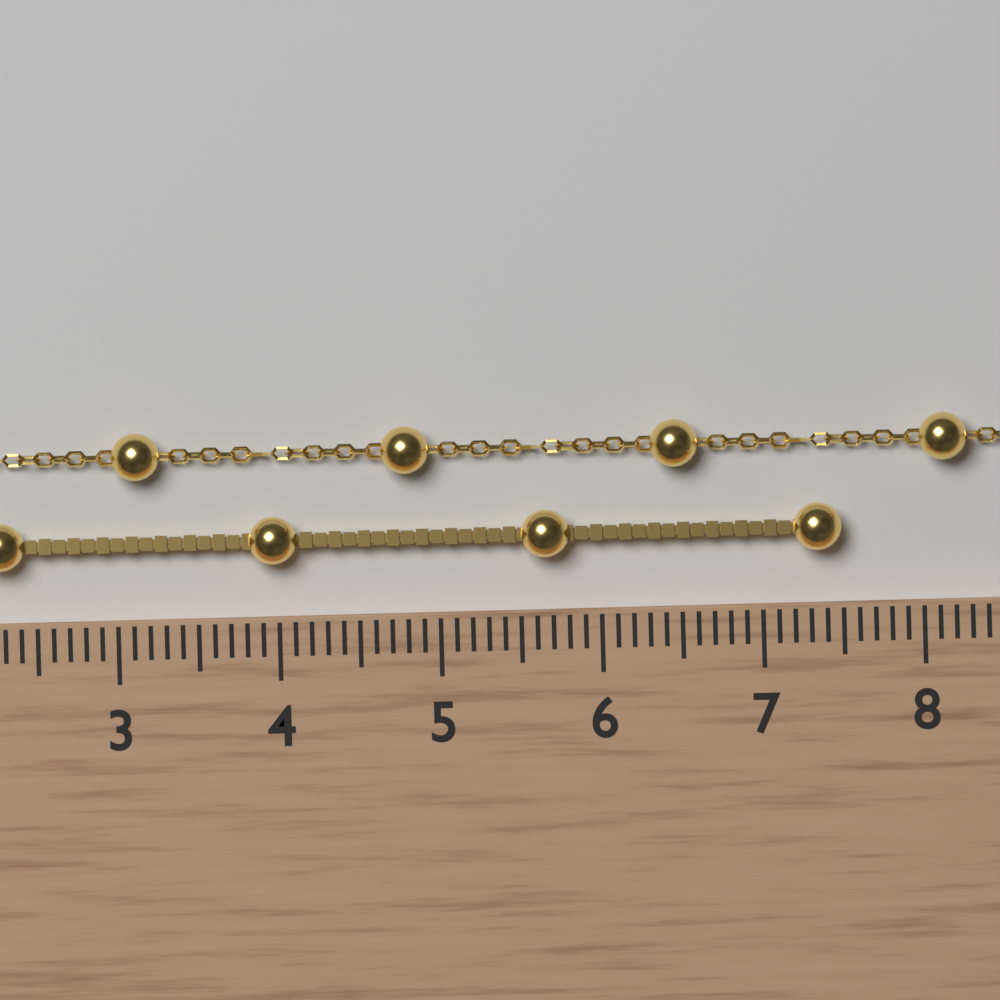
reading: 7.5 cm
